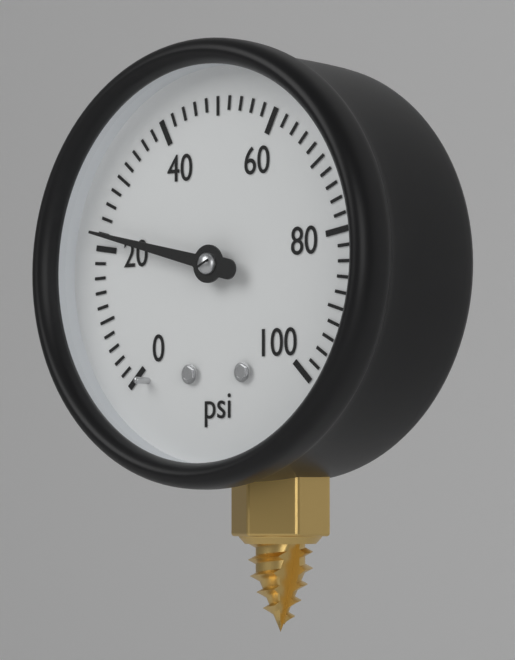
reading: 22 psi
